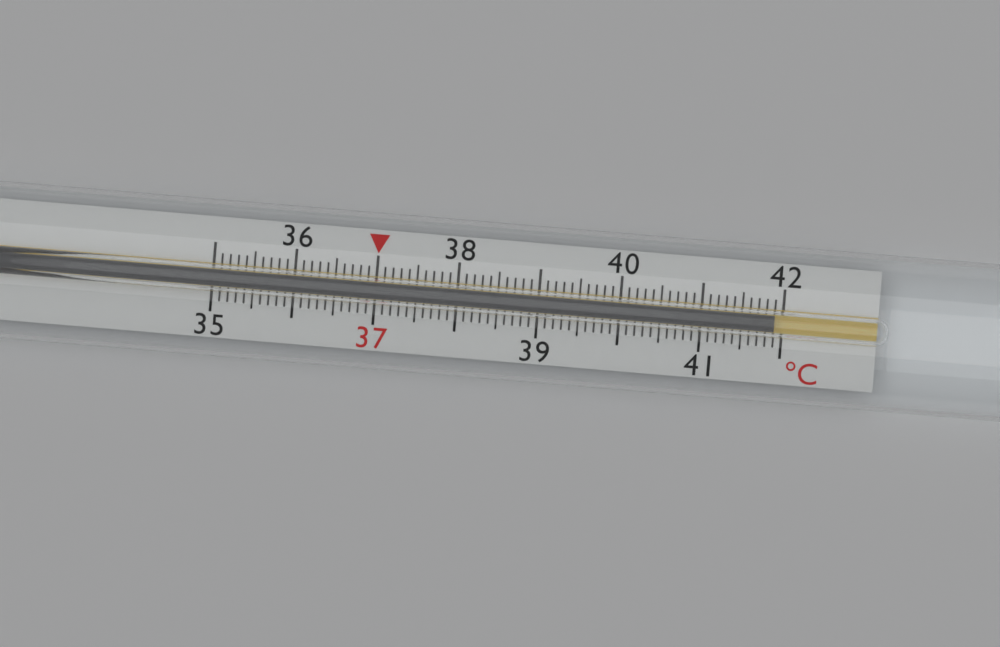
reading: 41.9 °C
